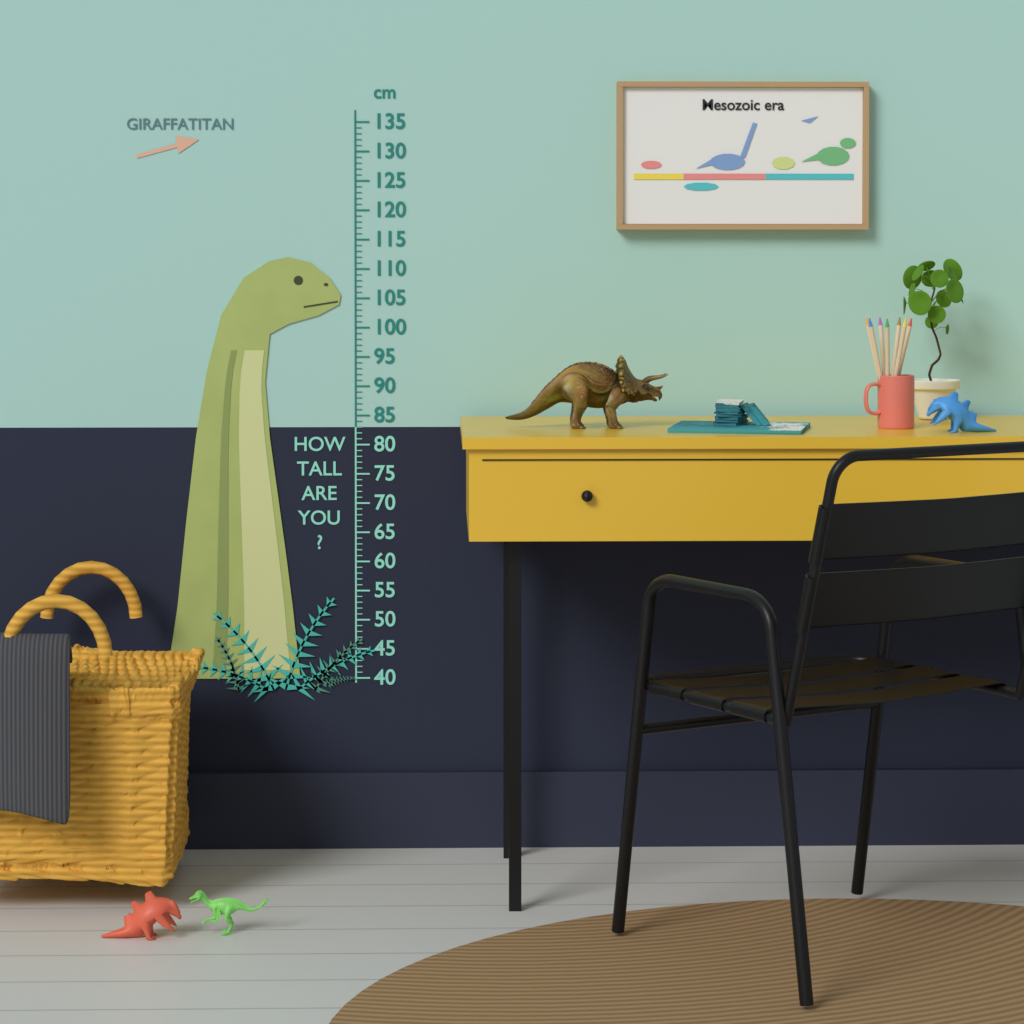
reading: 112 cm
